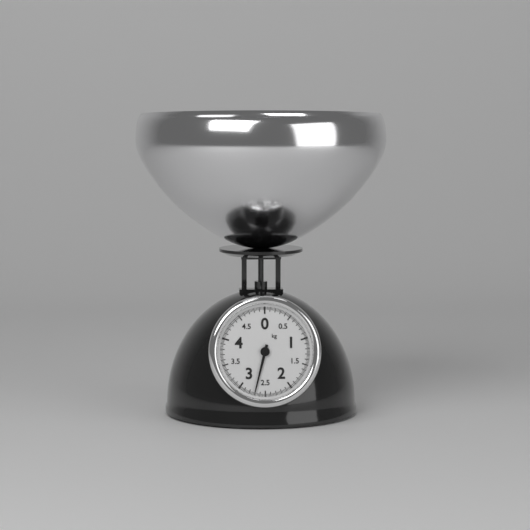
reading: 2.700 kg
